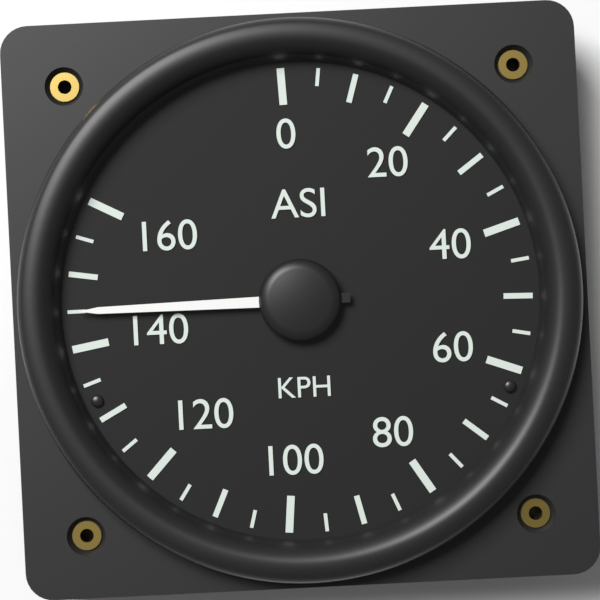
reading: 145 KPH
